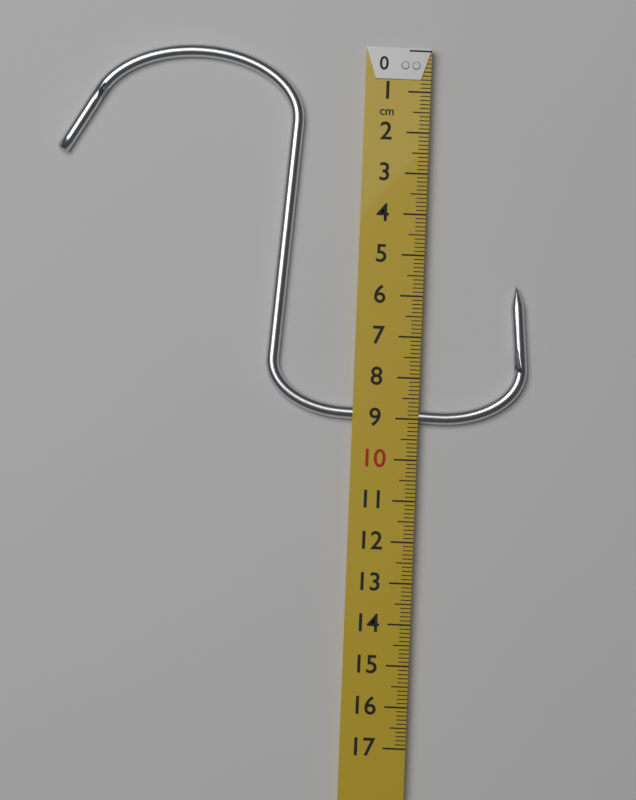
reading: 9.1 cm
